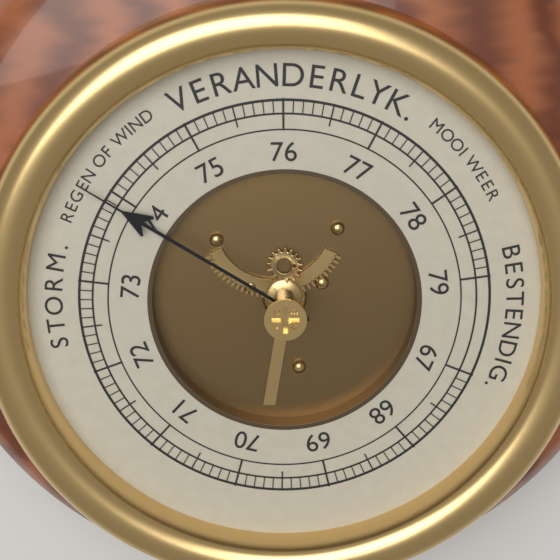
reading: 73.9 (no unit)
